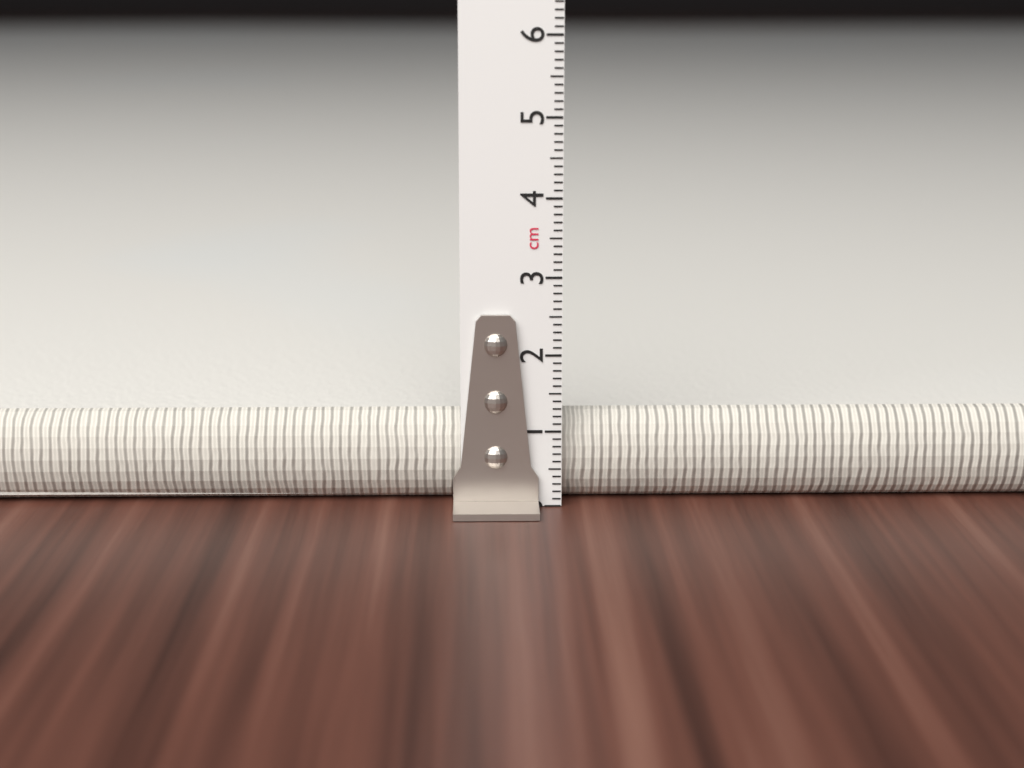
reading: 1.2 cm
